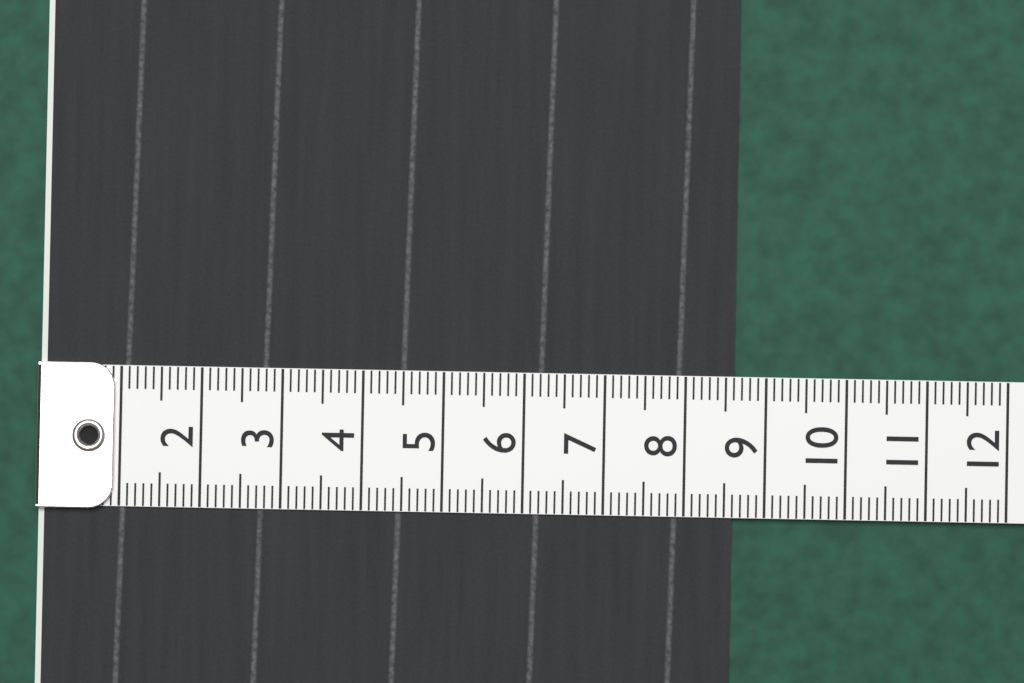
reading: 8.6 (no unit)
